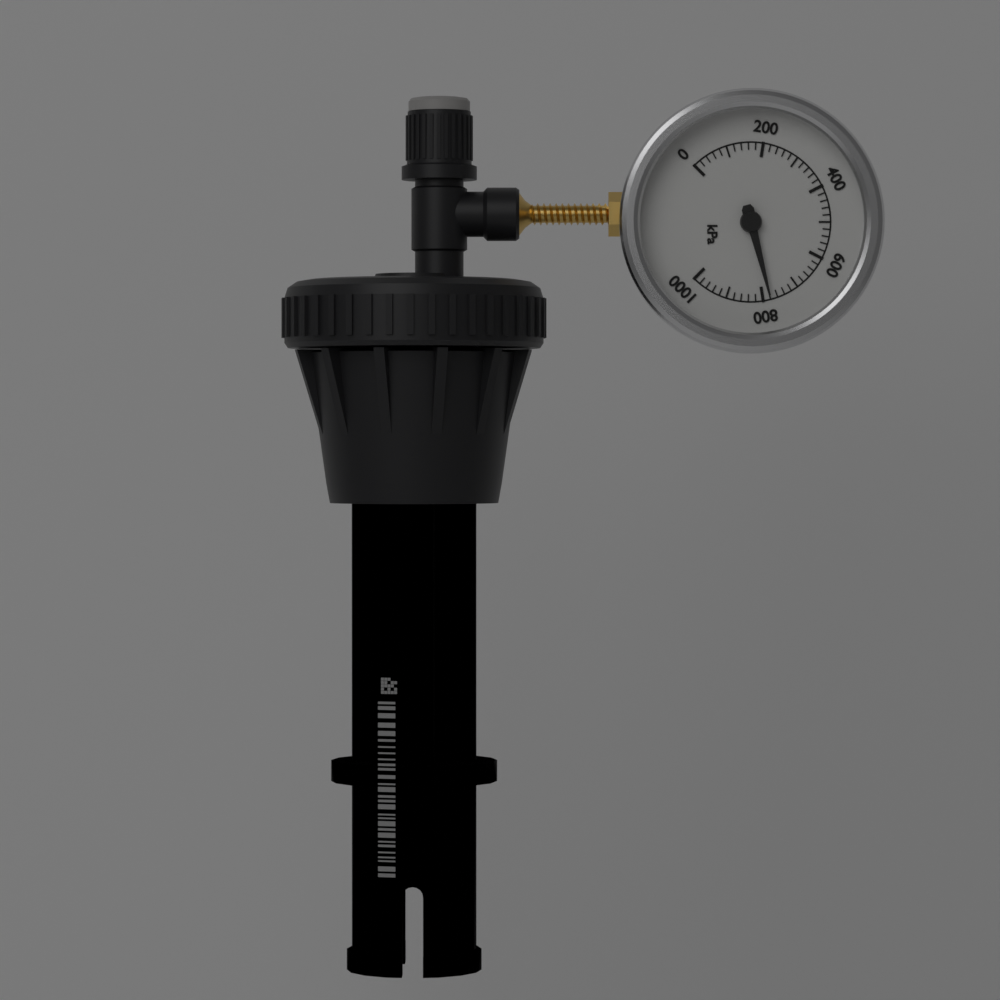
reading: 780 kPa
